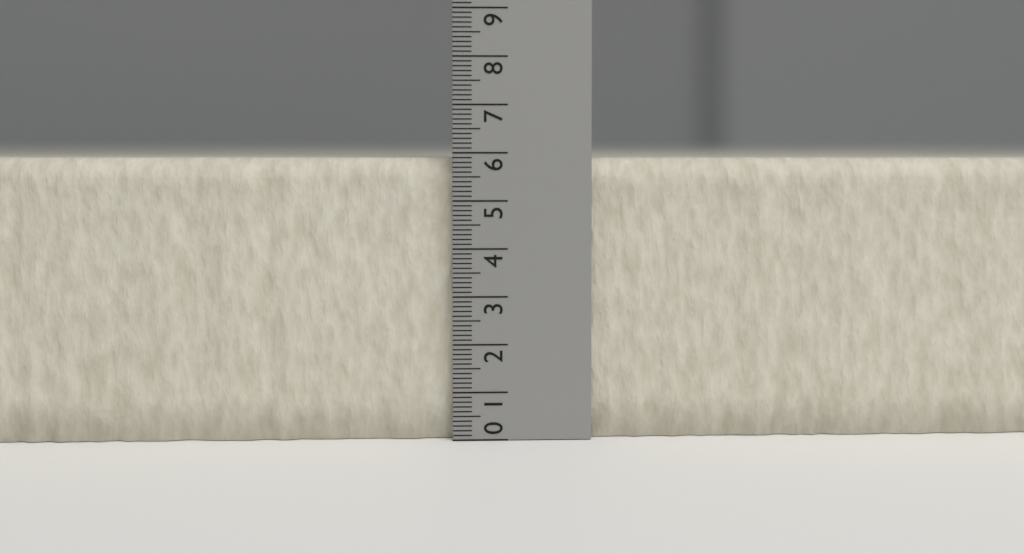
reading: 5.9 (no unit)
